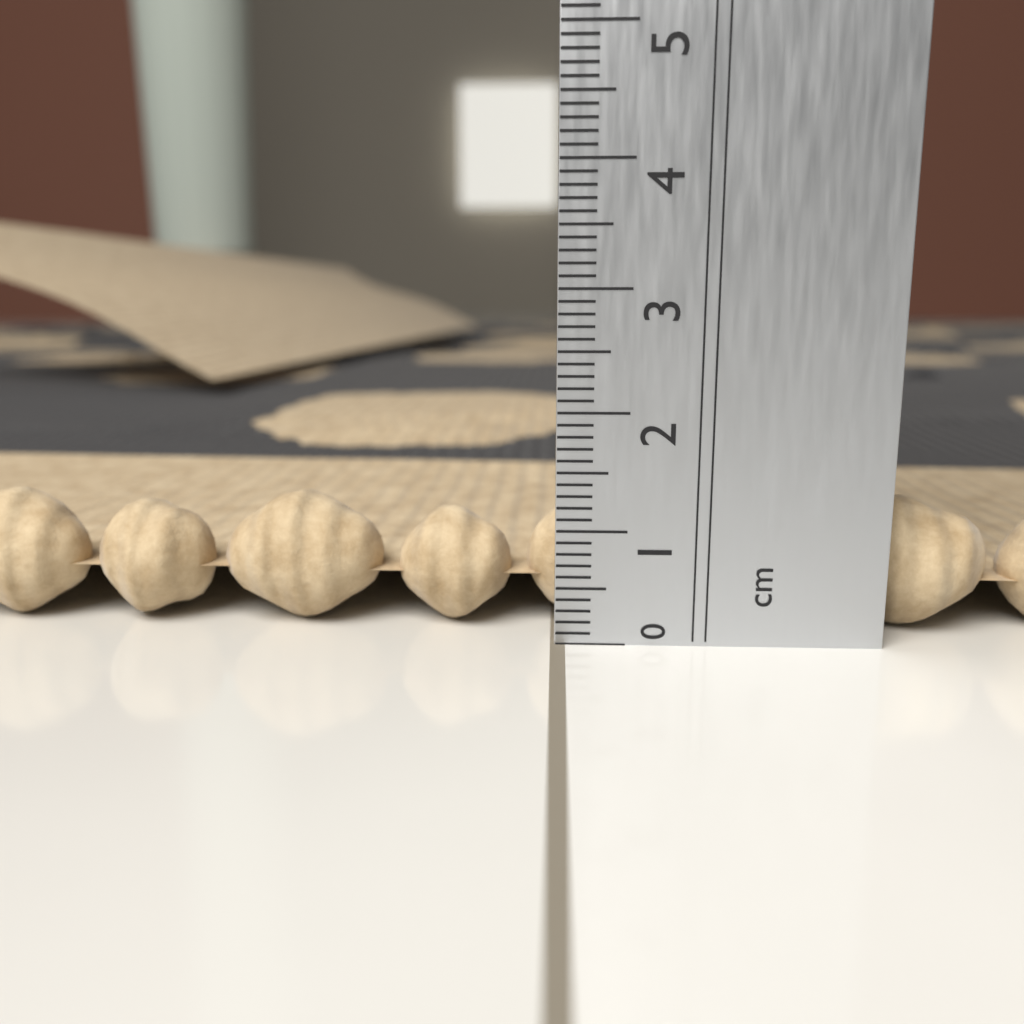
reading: 1.2 cm
